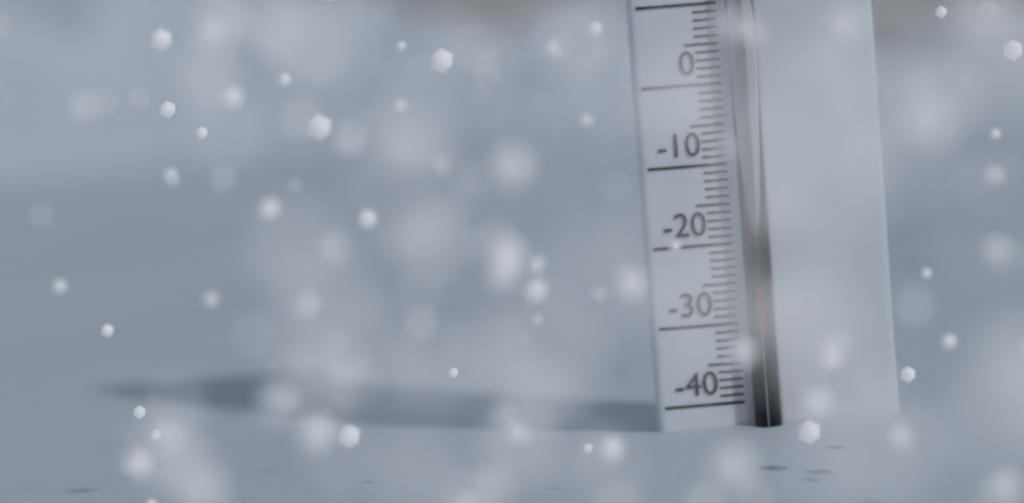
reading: -25 °C
